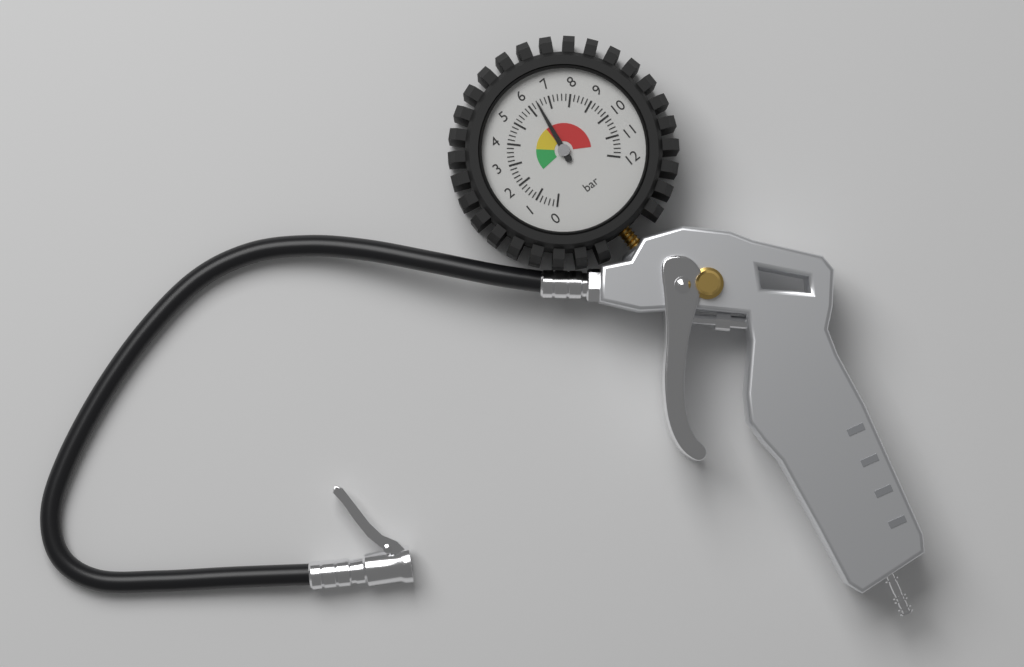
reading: 6.4 bar
